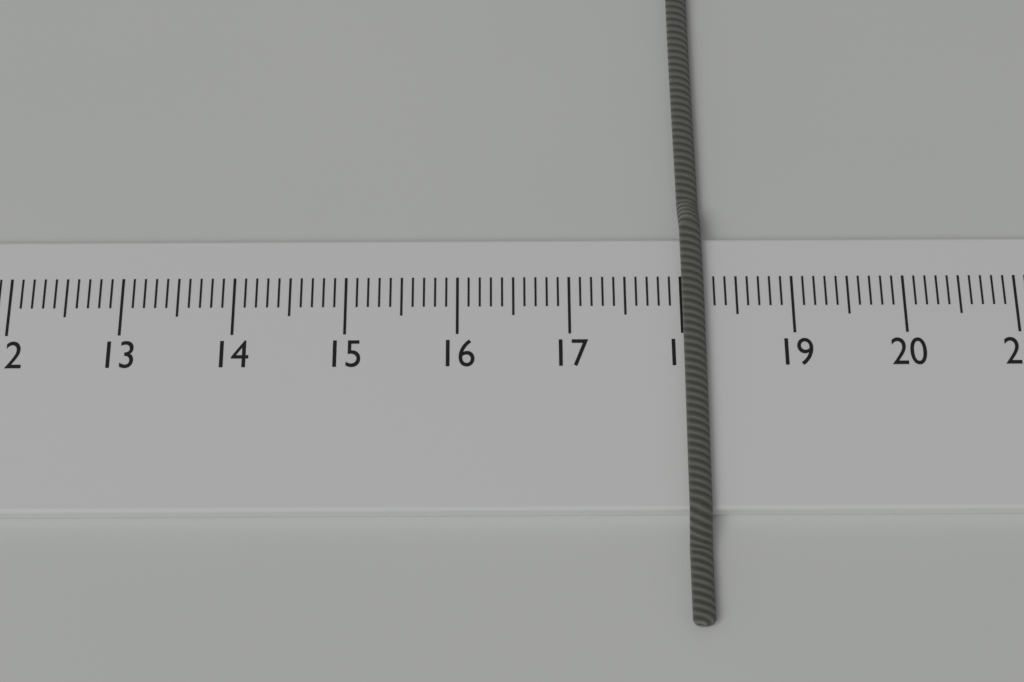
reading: 18.2 cm
